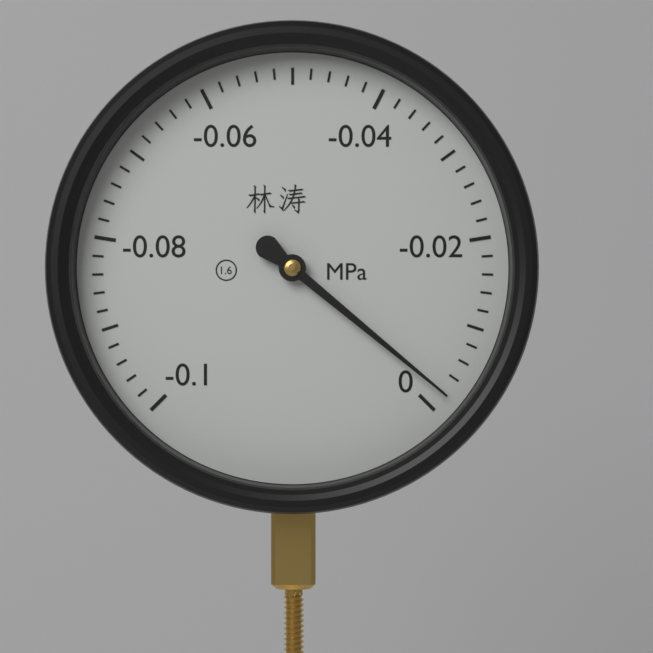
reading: -0.002 MPa
